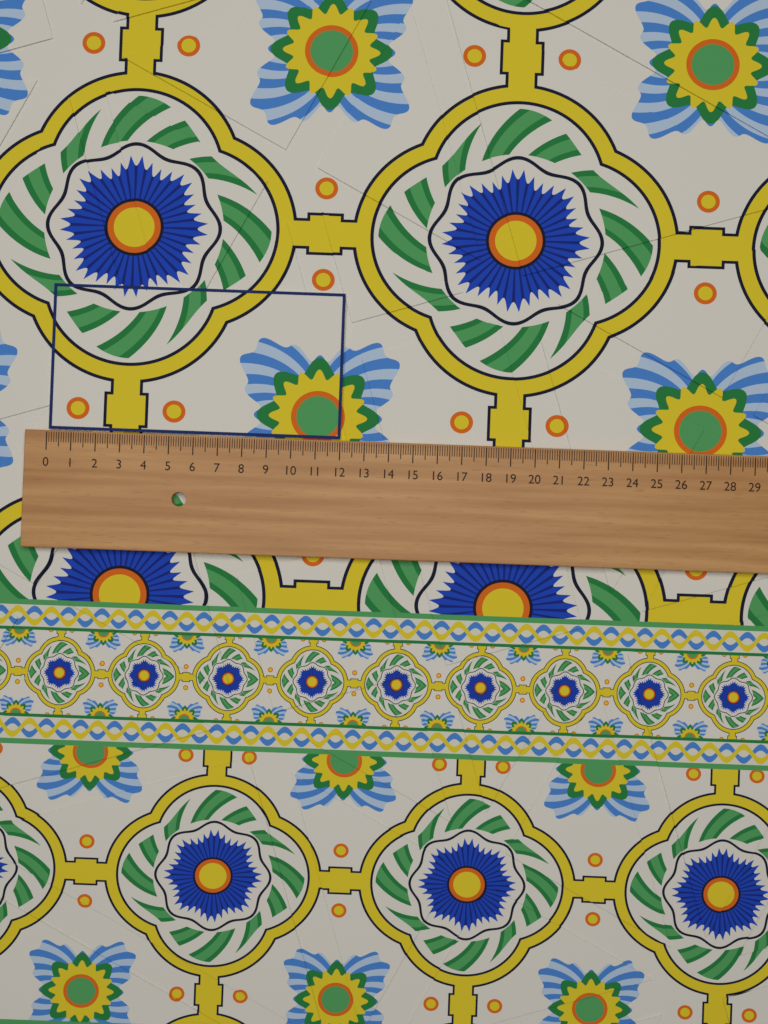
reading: 12.0 (no unit)
